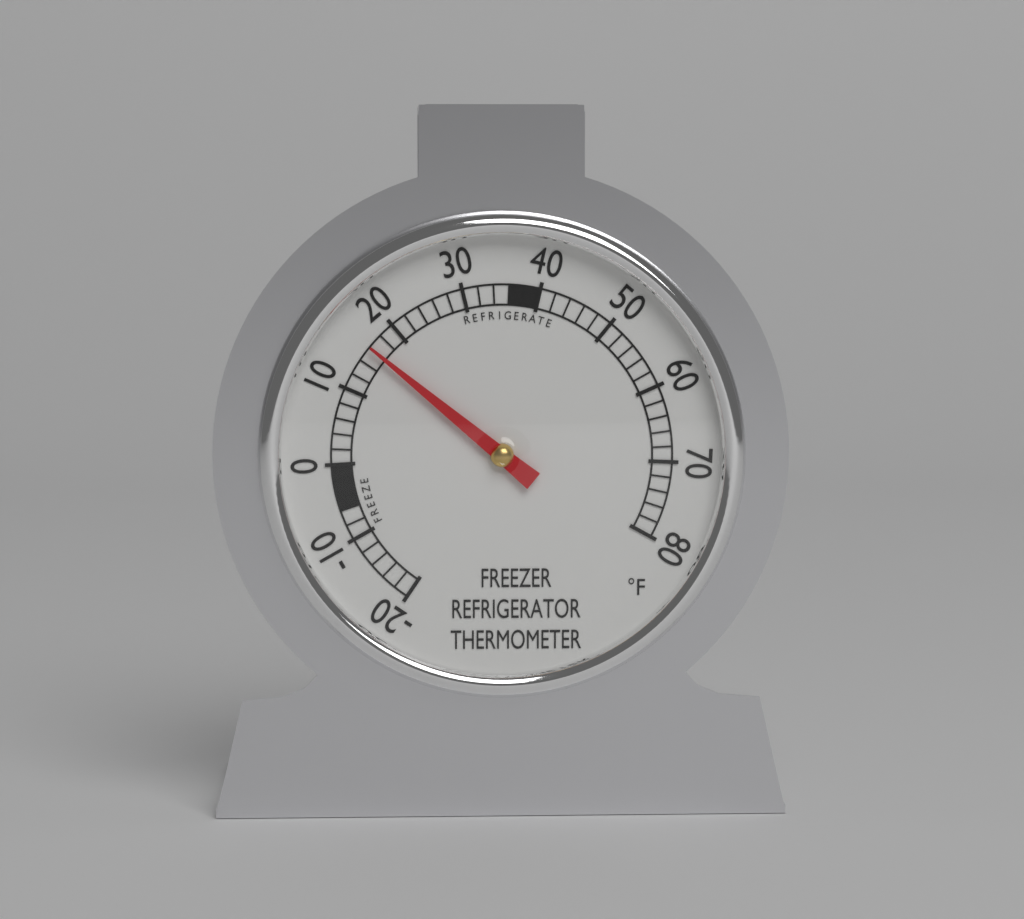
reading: 16 °F
